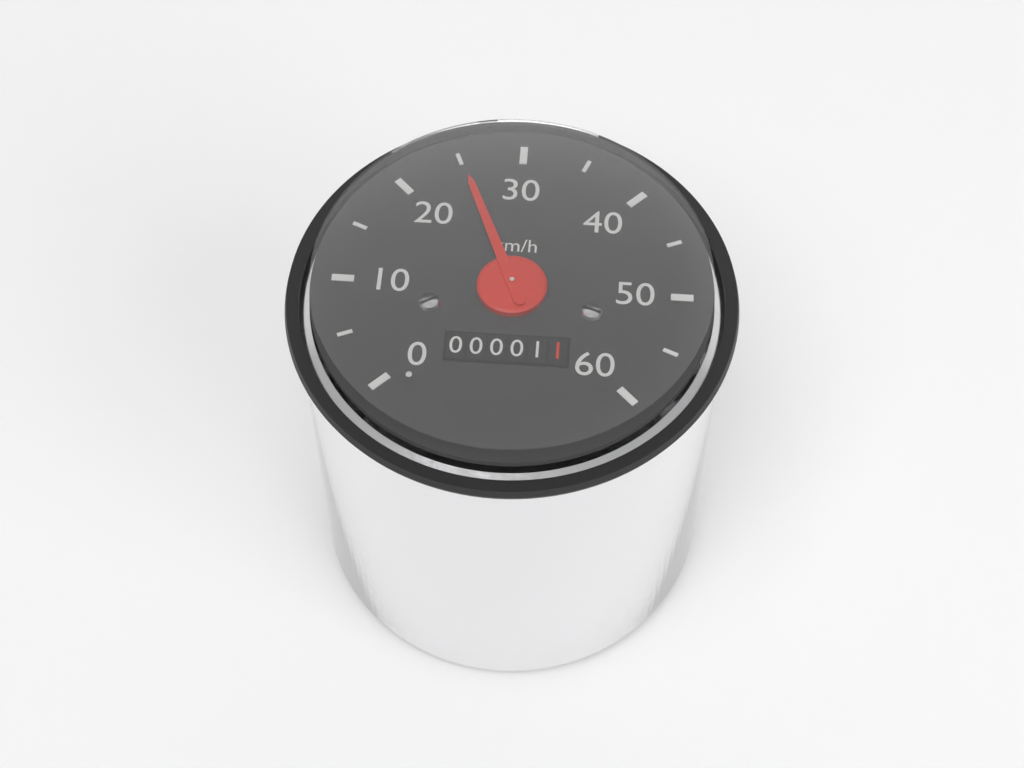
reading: 25 km/h
